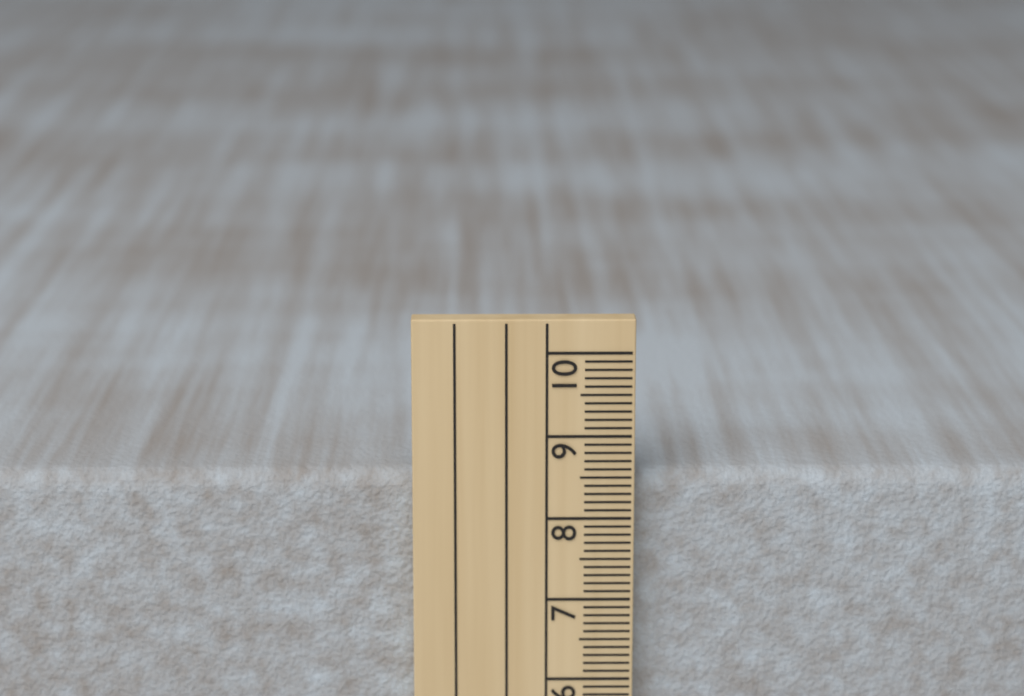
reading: 8.5 cm
